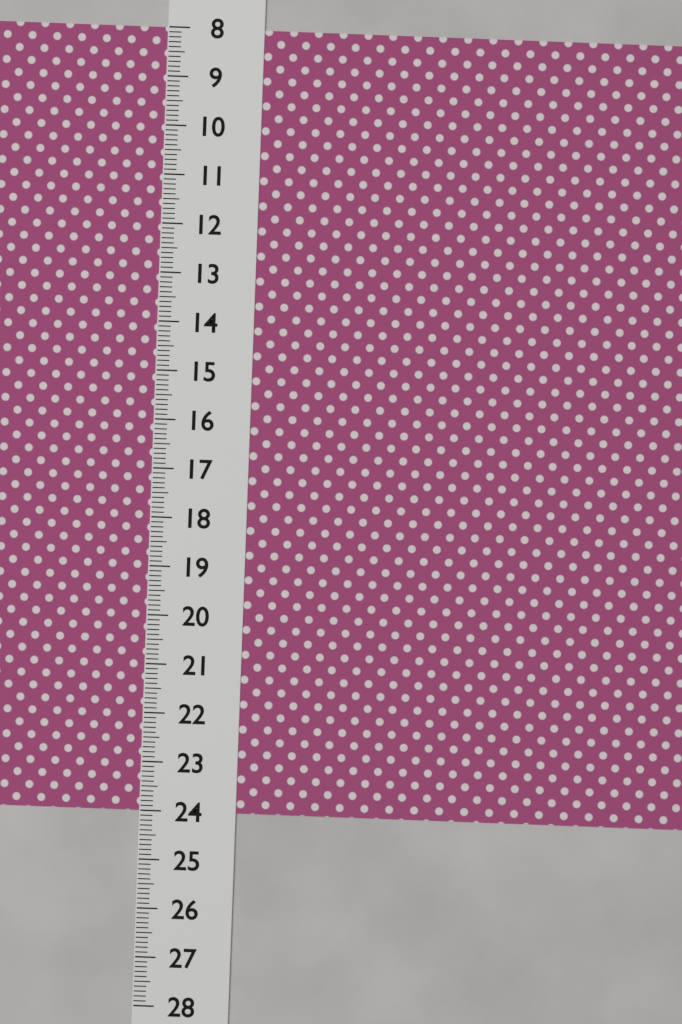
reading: 24.0 (no unit)
